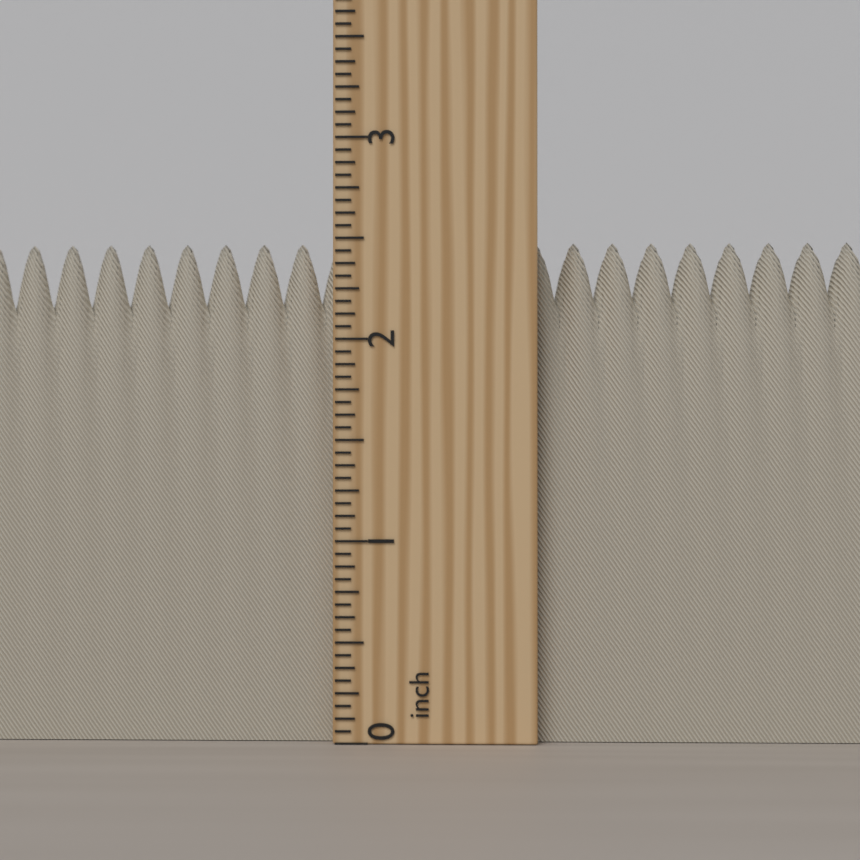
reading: 2.5000 inch
